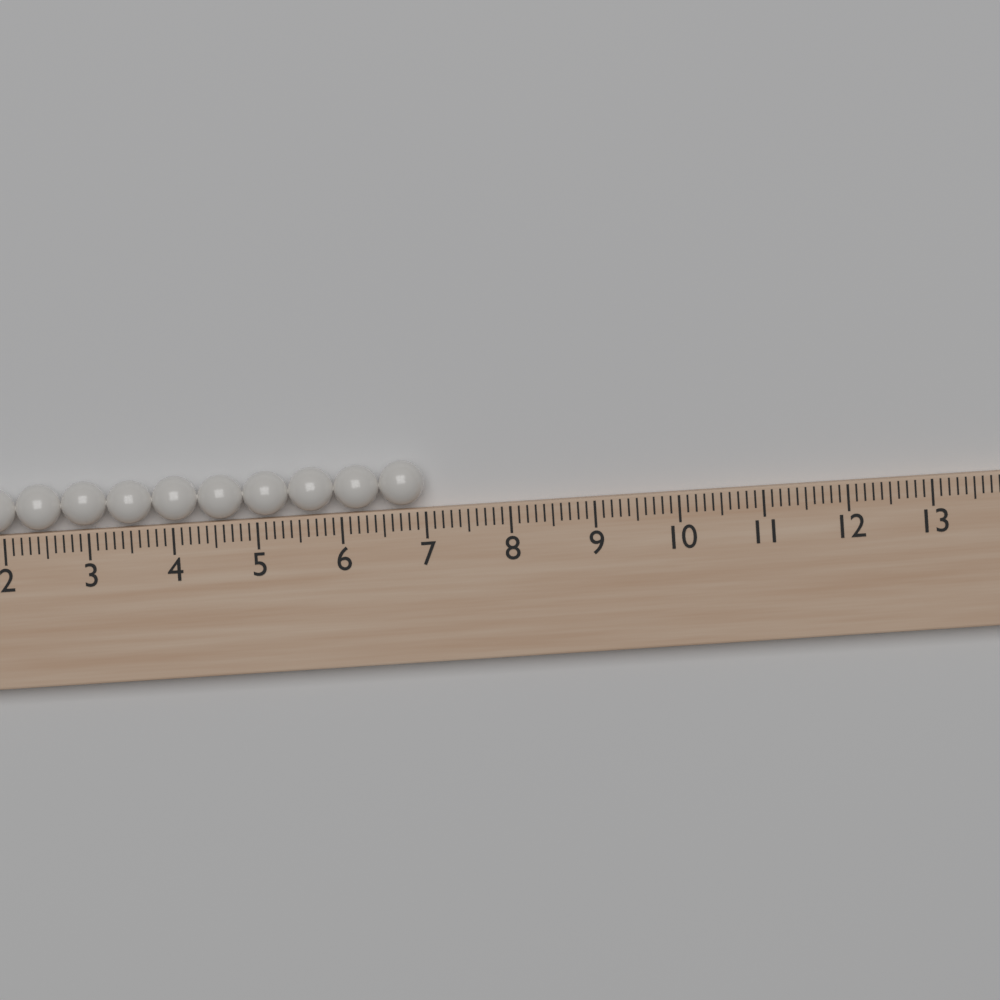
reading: 7.0 (no unit)
